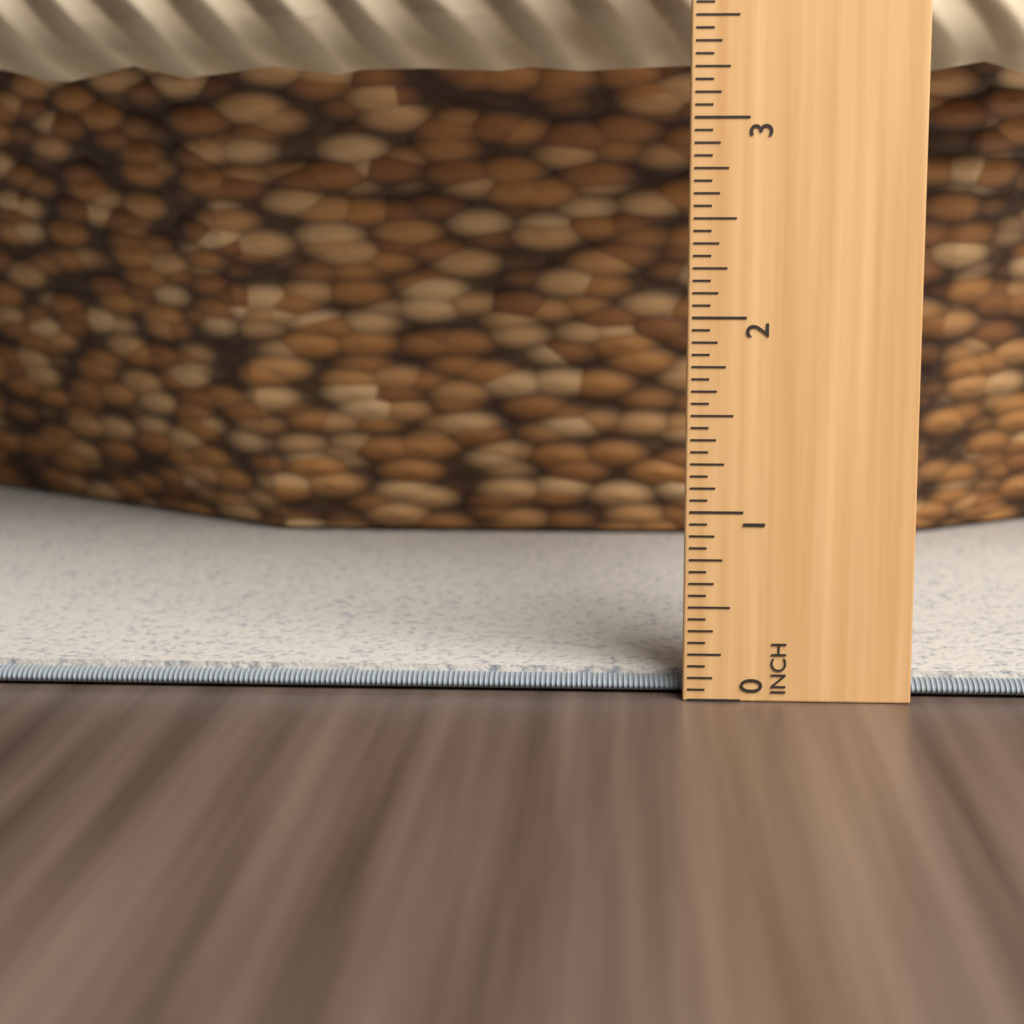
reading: 0.1250 in
